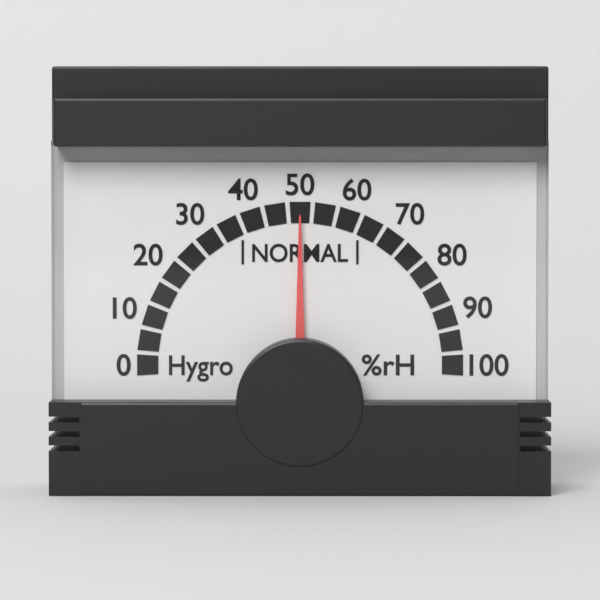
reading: 50 %rH
